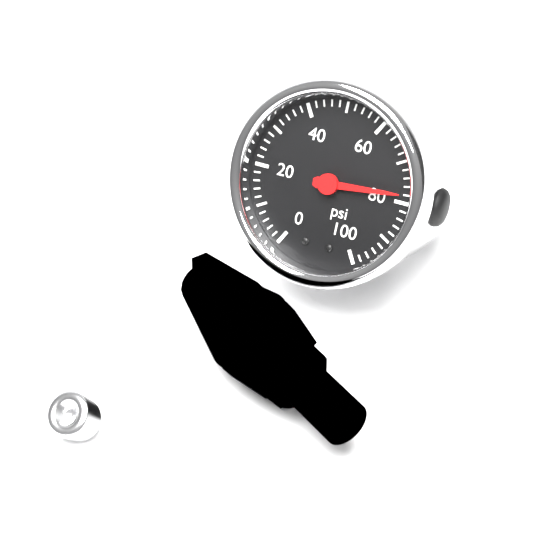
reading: 78 psi
